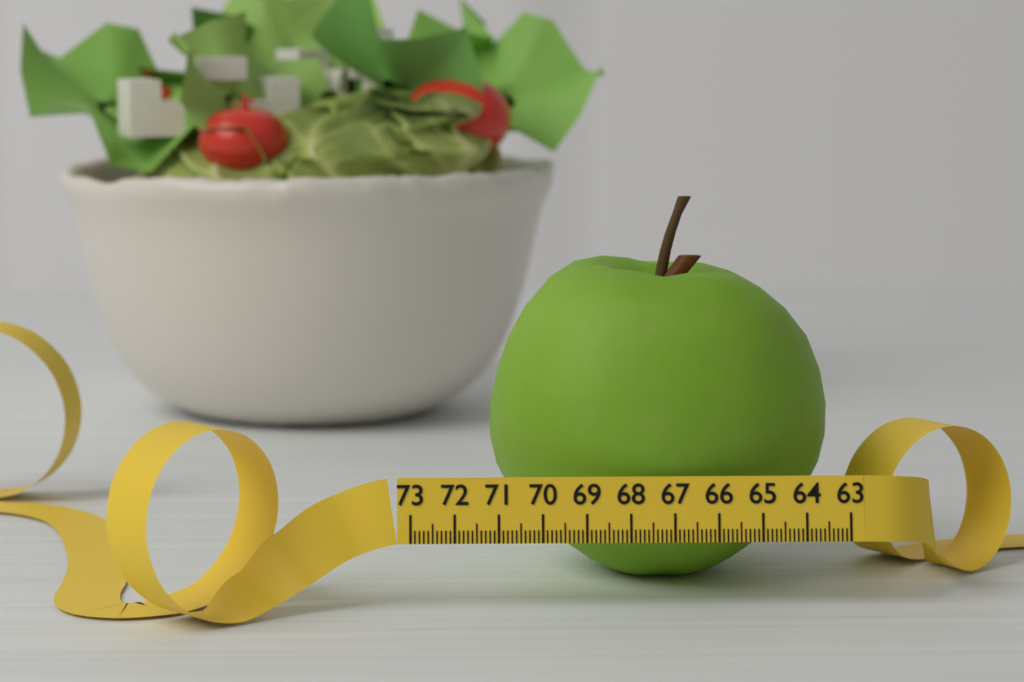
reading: 71.1 (no unit)
